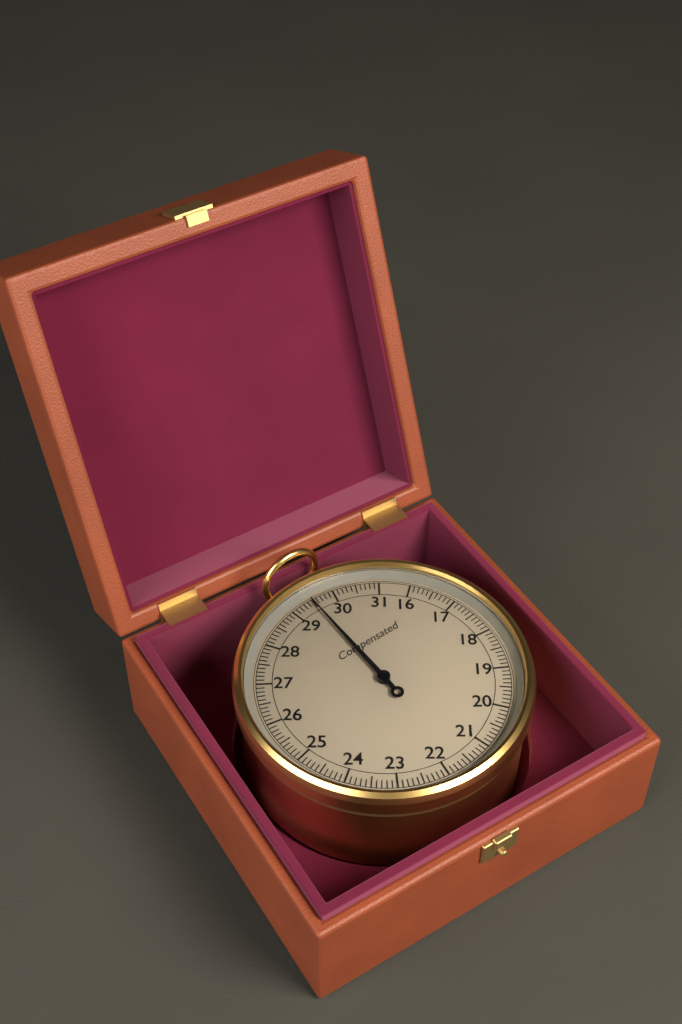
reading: 29.5 (no unit)
